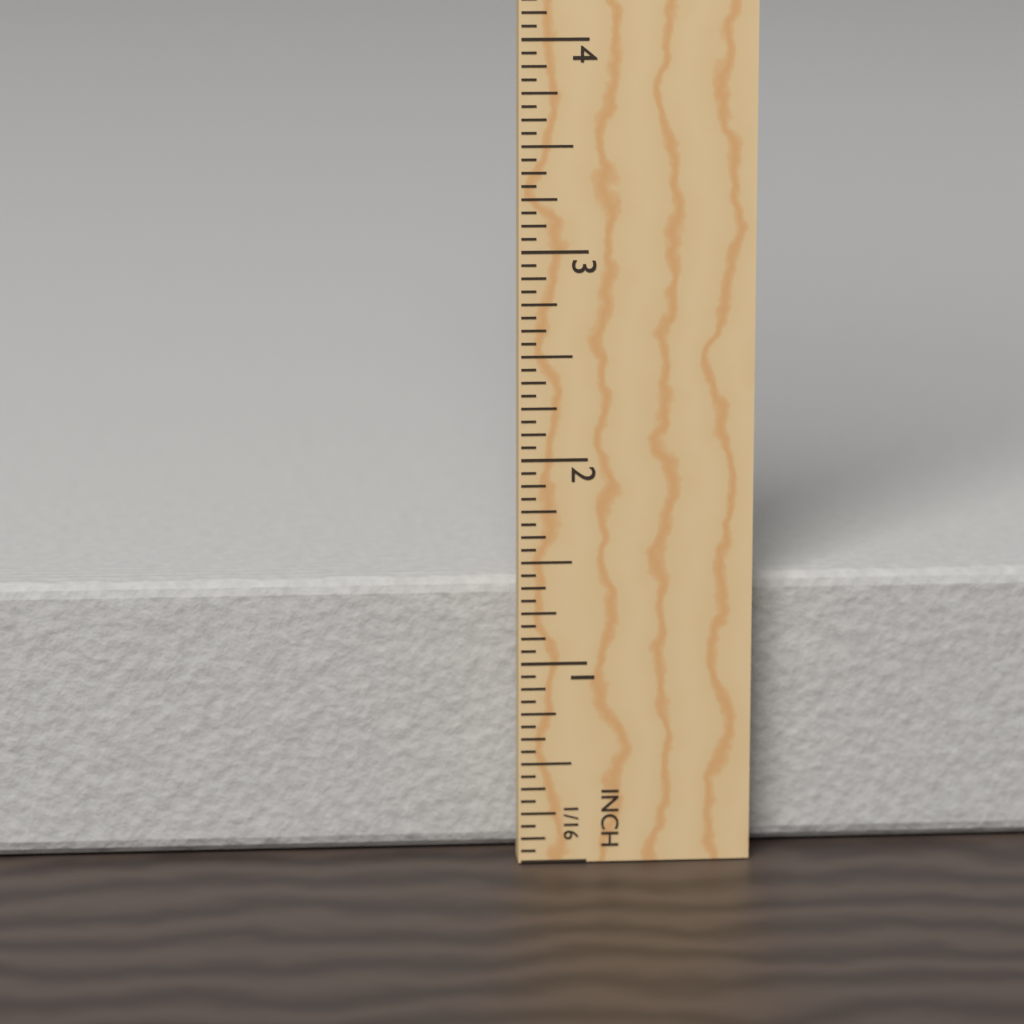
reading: 1.3750 in
